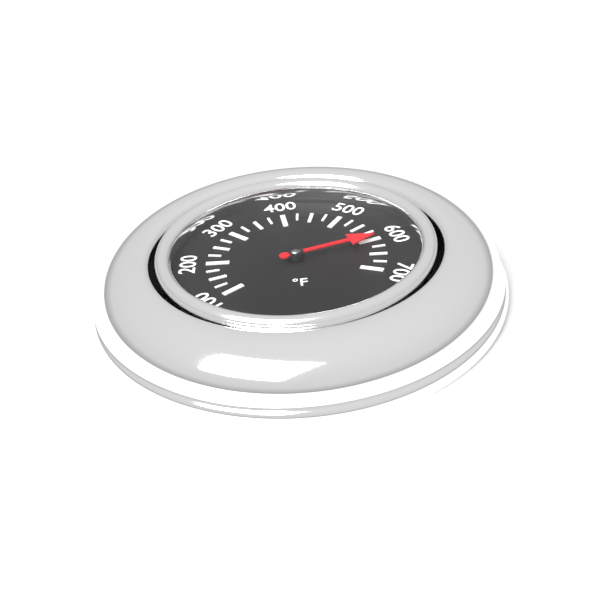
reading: 600 °F
